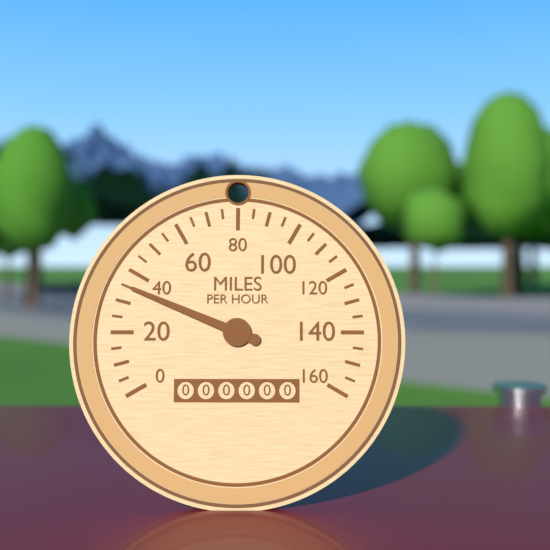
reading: 35 mph
